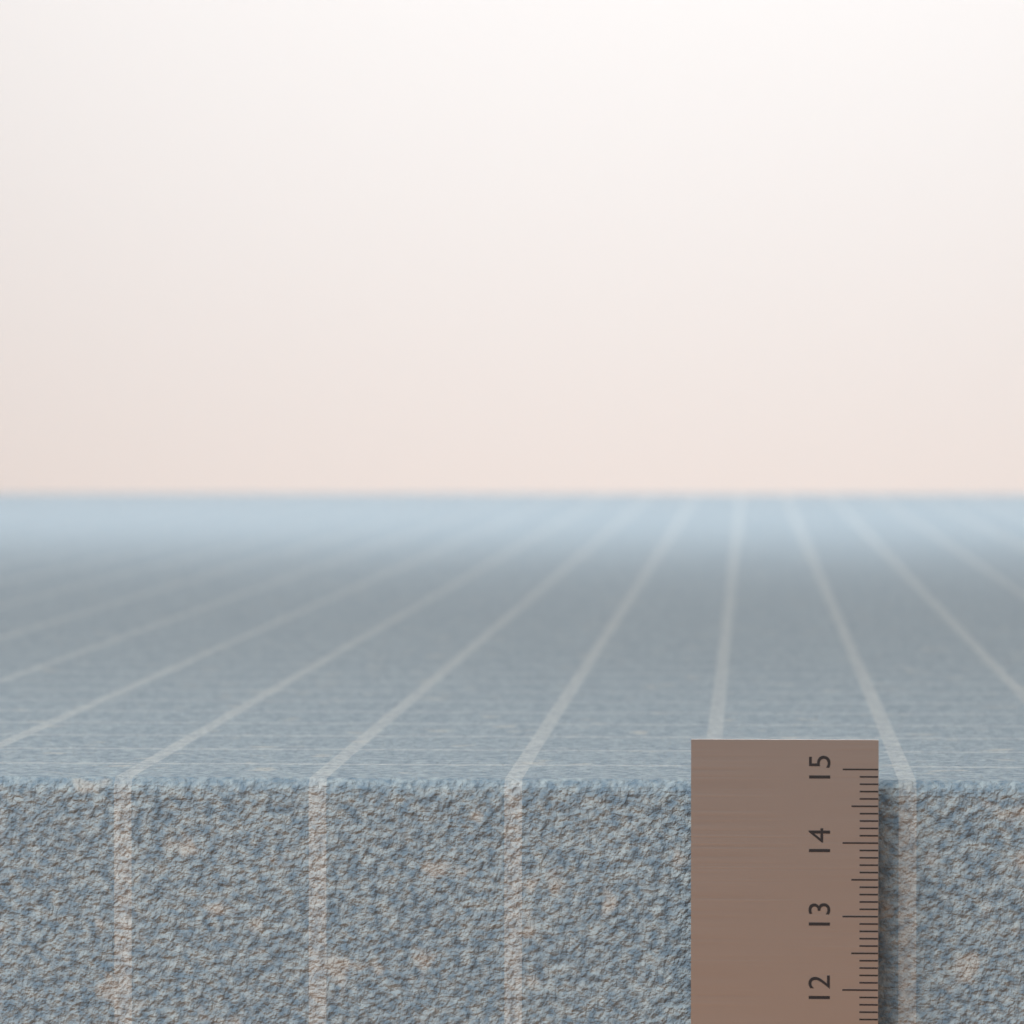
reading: 14.8 (no unit)
